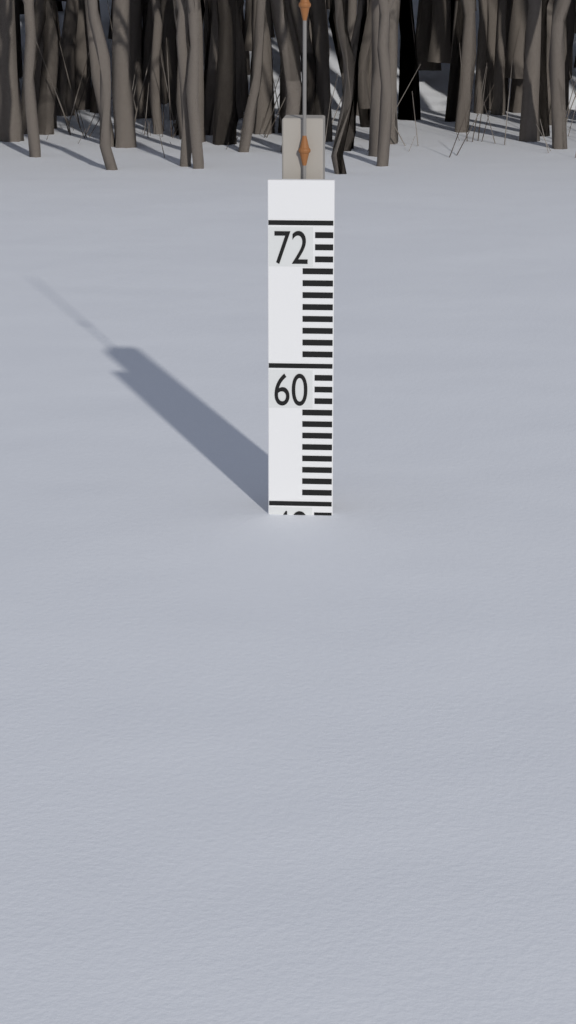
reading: 47 (no unit)
